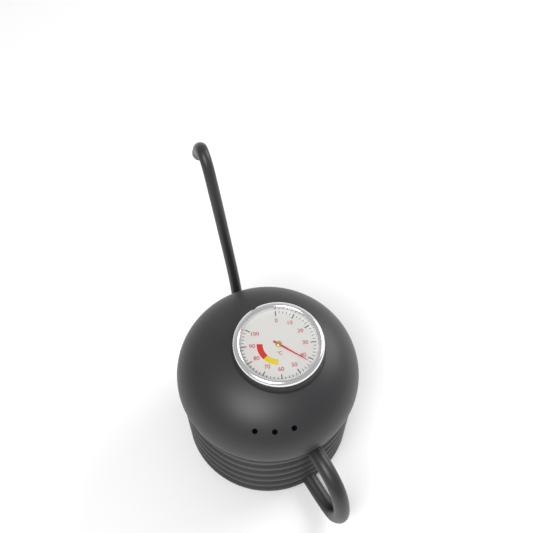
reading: 42 °C
